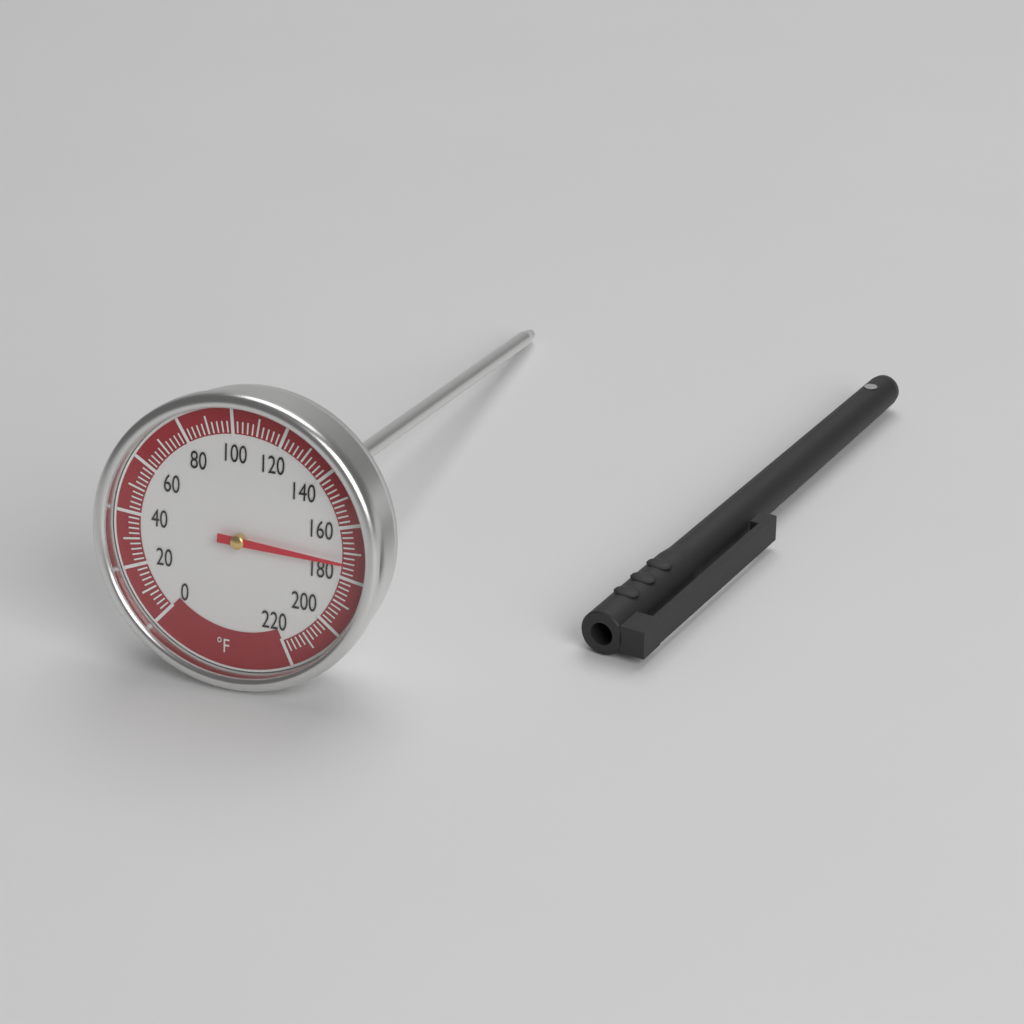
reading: 174 °F
